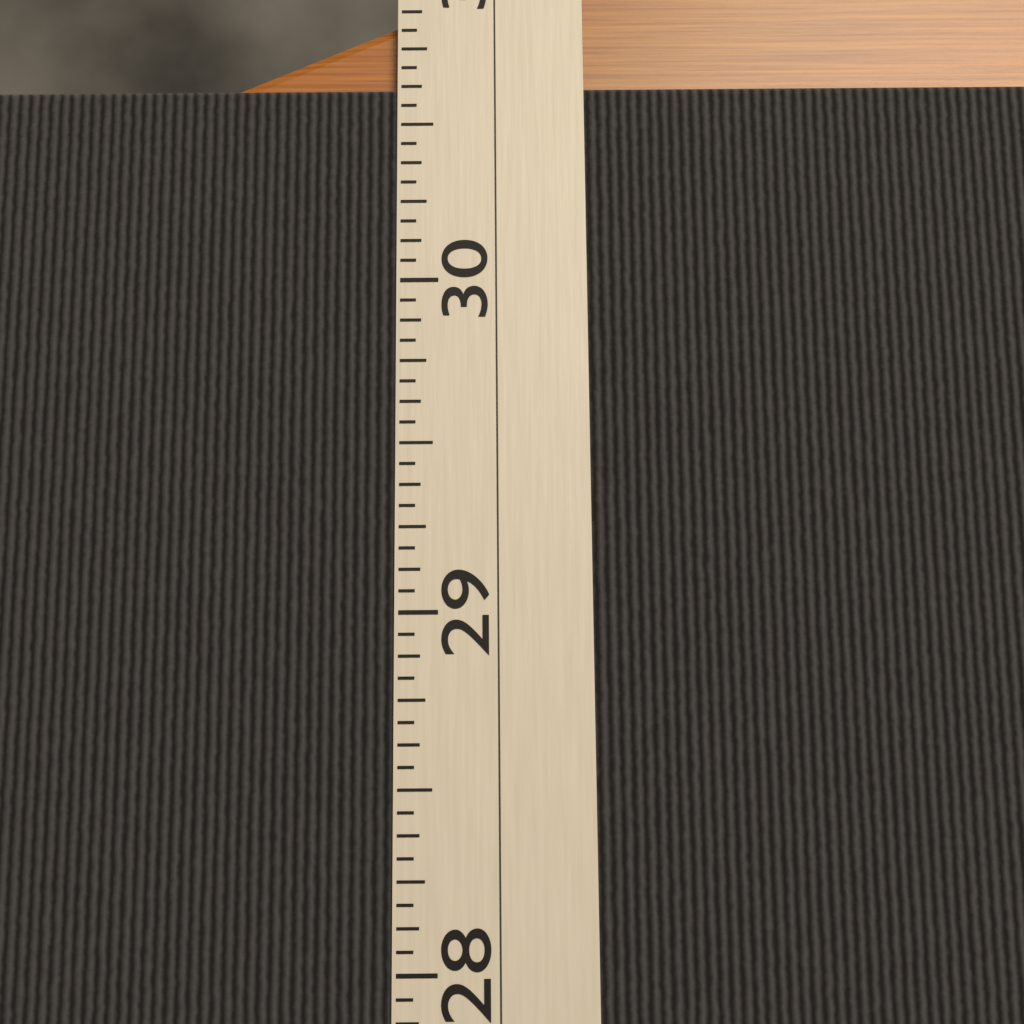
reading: 30.6250 (no unit)
